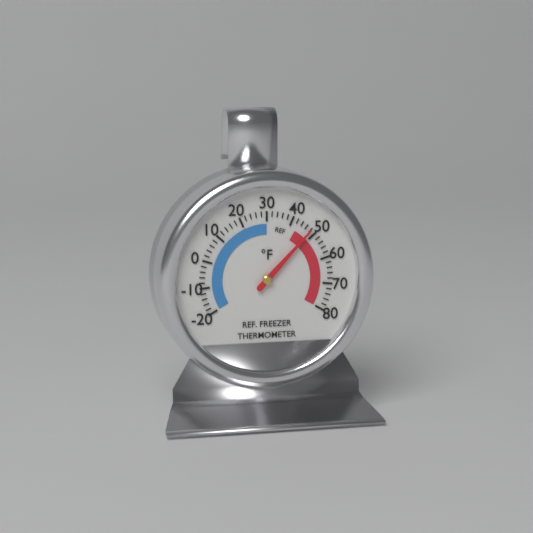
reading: 48 °F
